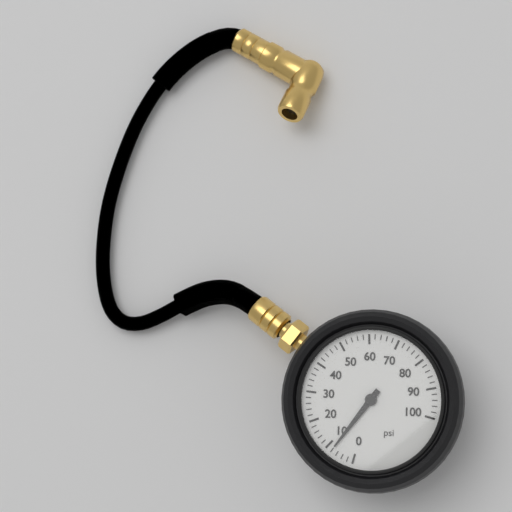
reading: 8 psi
